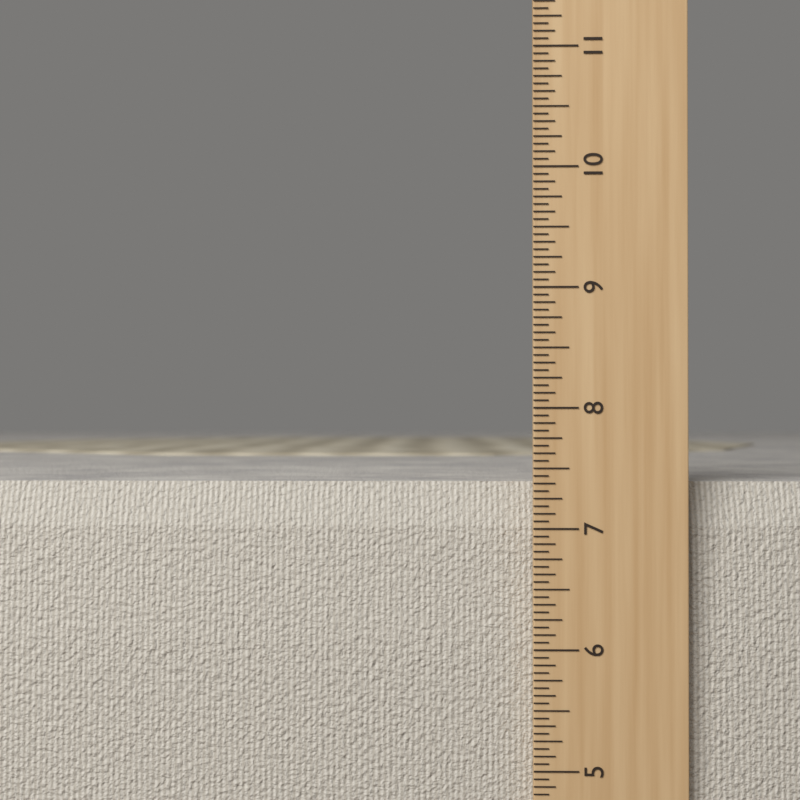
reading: 7.3750 in
